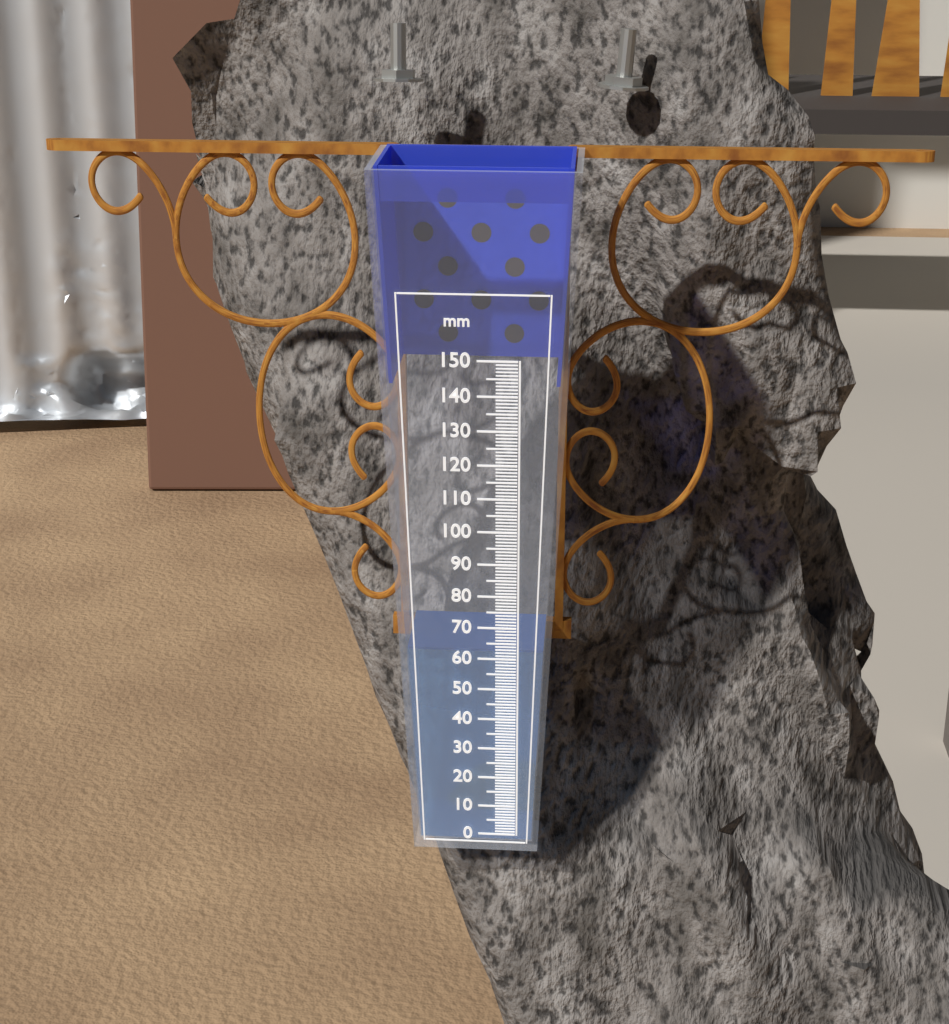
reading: 62 mm
